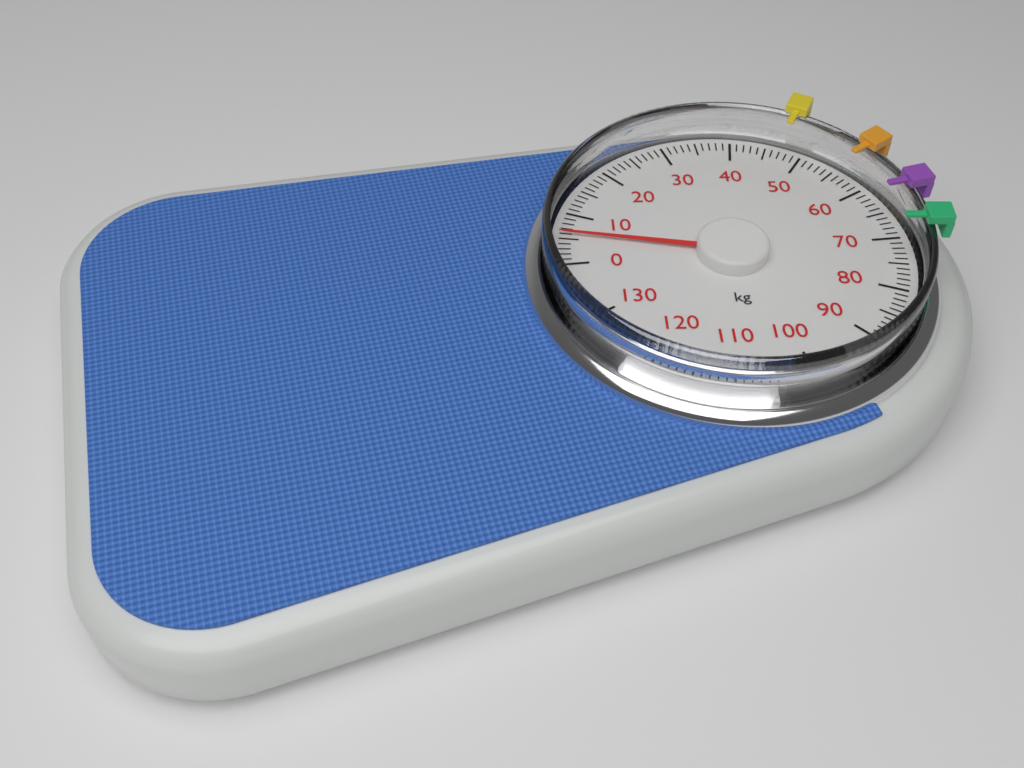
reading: 6 kg
